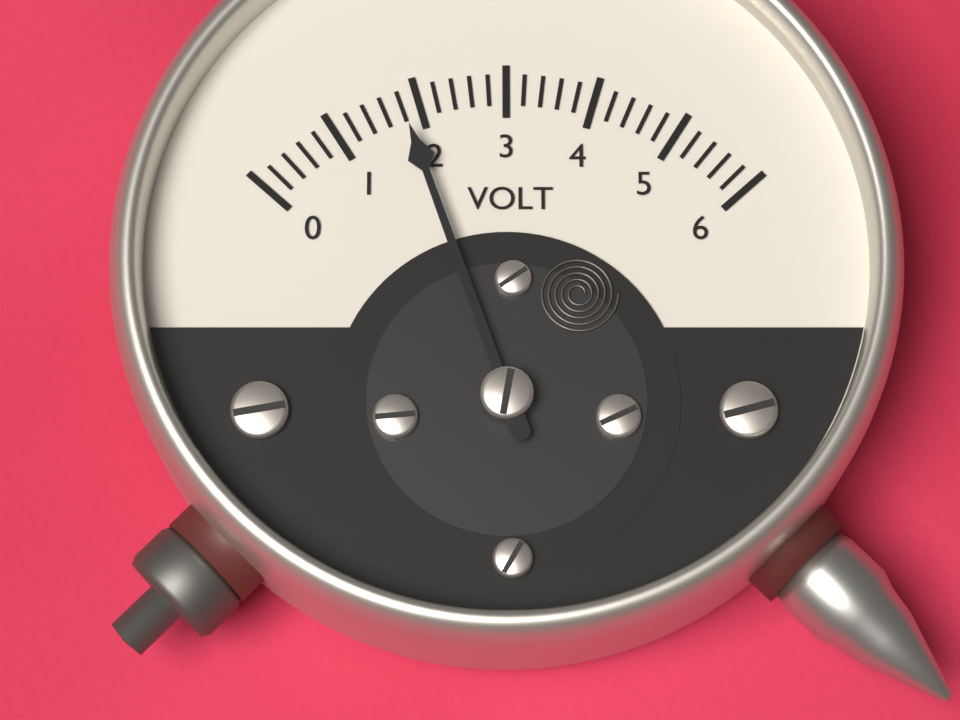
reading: 1.8 V
